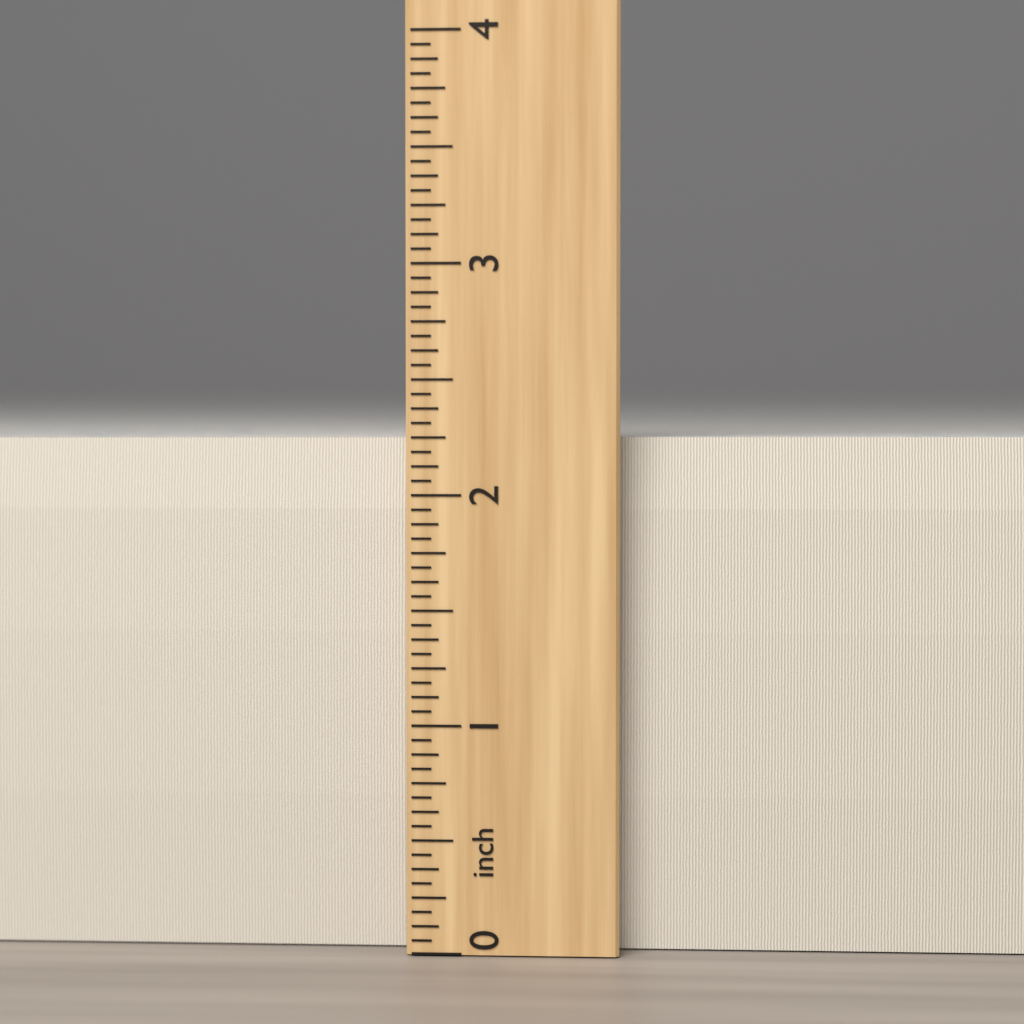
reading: 2.2500 inch
